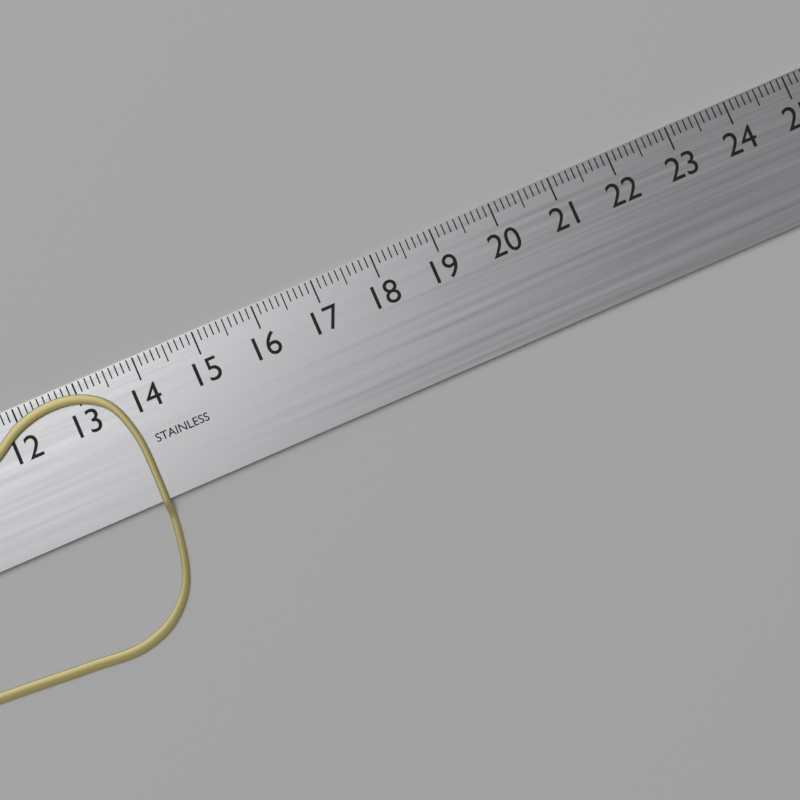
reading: 13.7 cm
